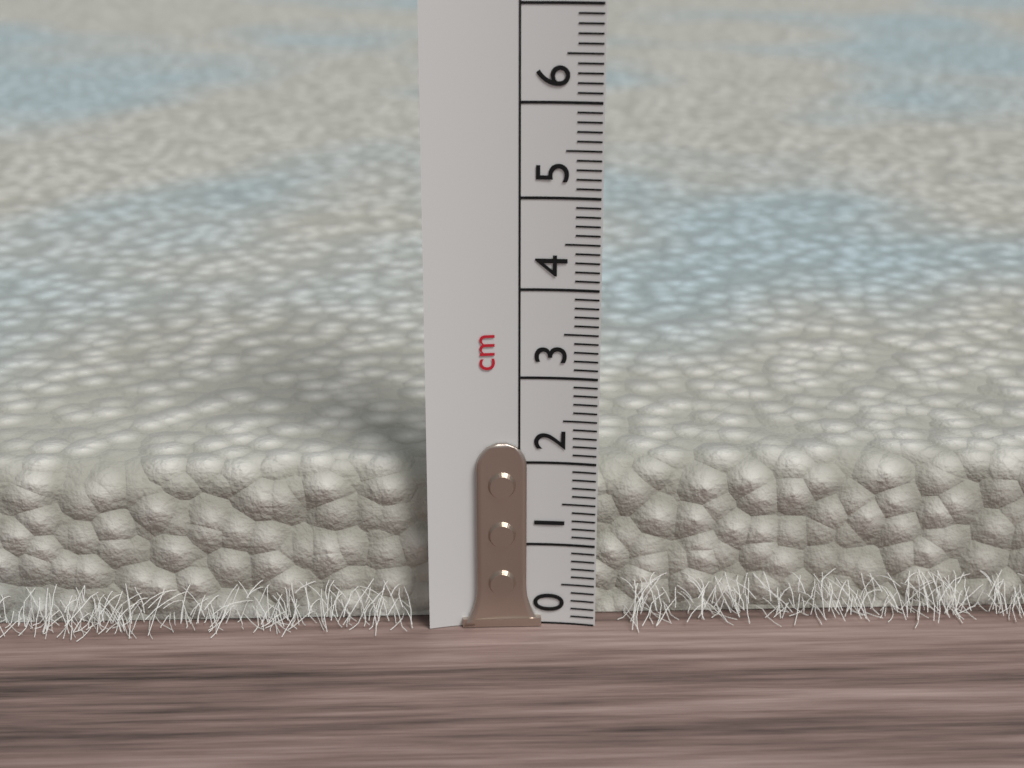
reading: 1.9 cm
